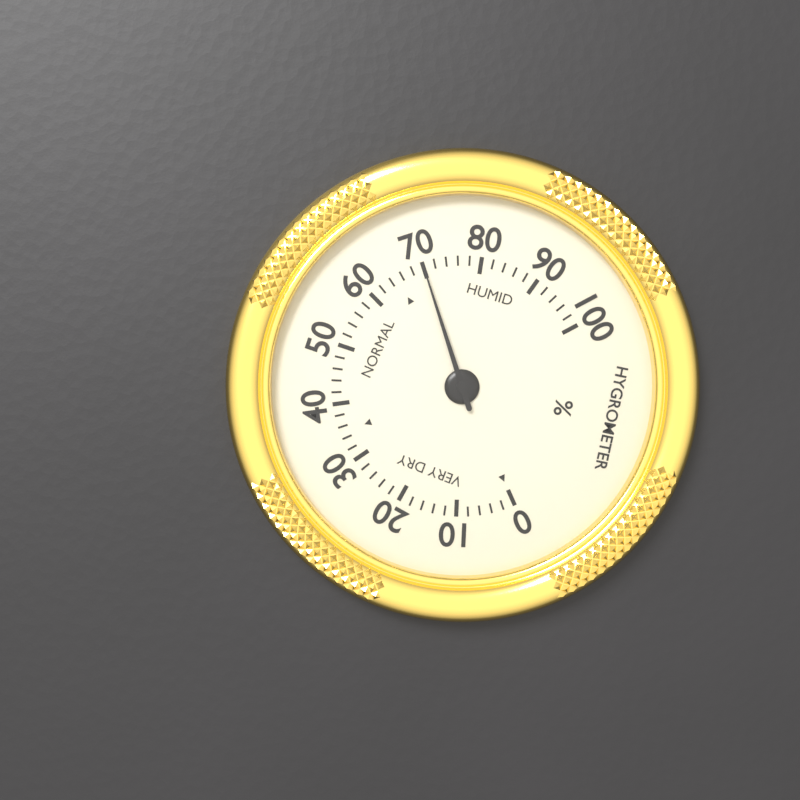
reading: 70 %
